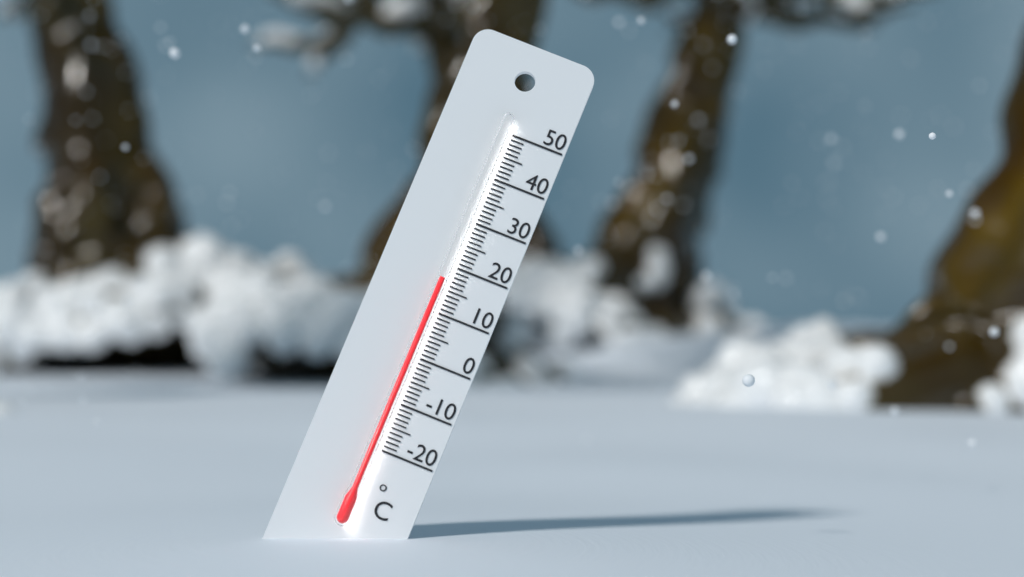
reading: 17 °C
